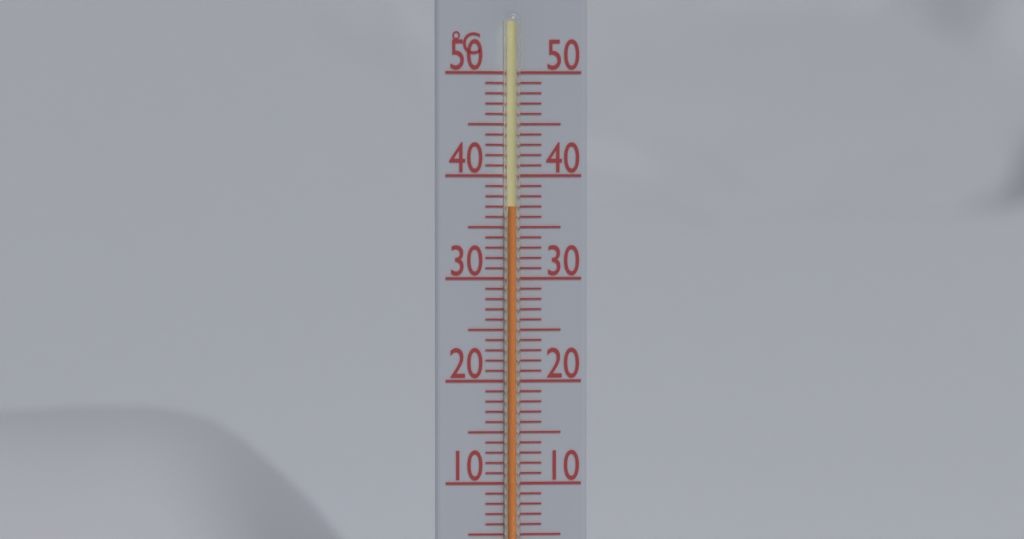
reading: 37 °C
